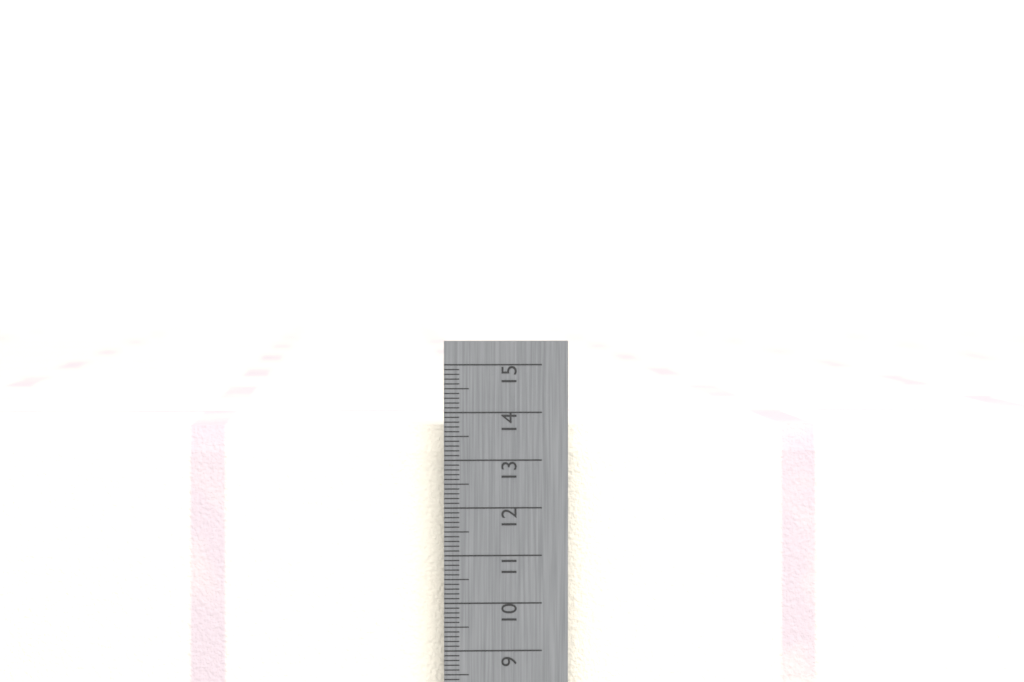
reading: 13.7 cm
